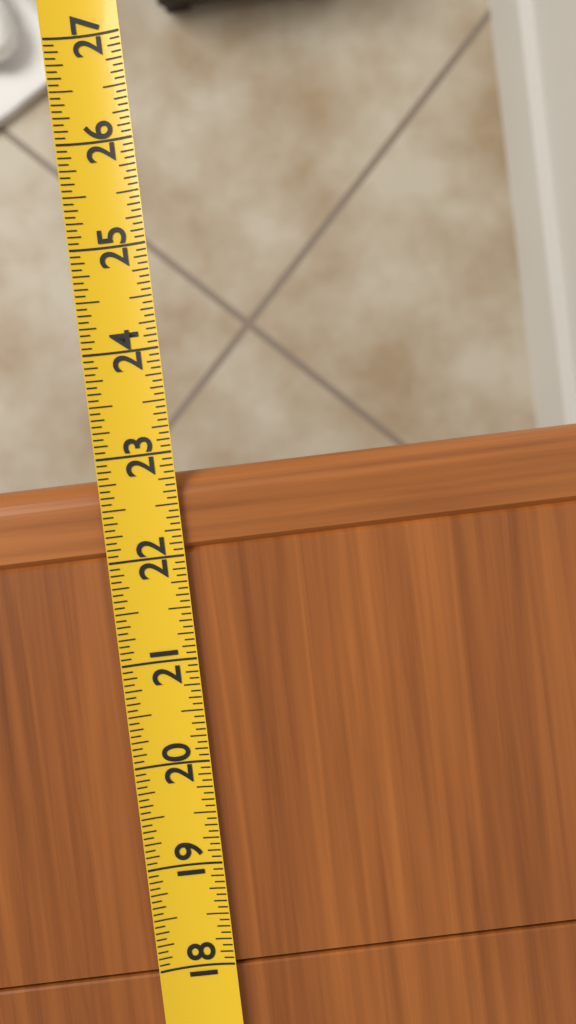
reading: 22.8125 (no unit)
